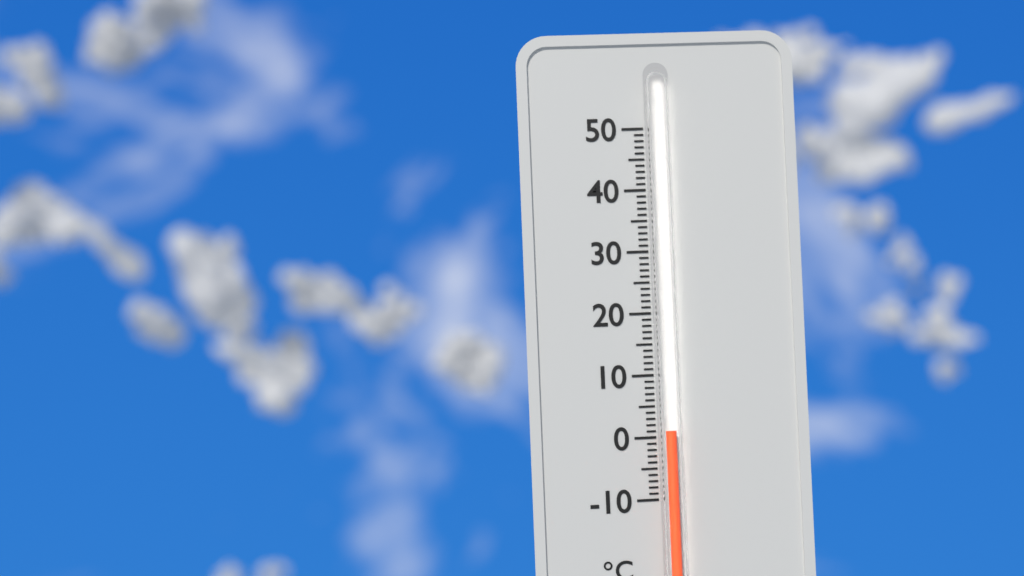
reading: 1 °C
